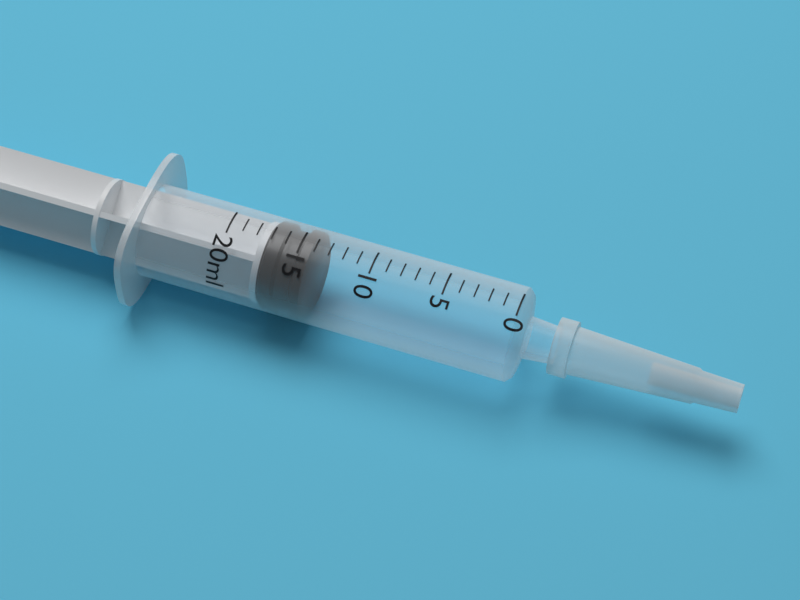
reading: 14 ml
